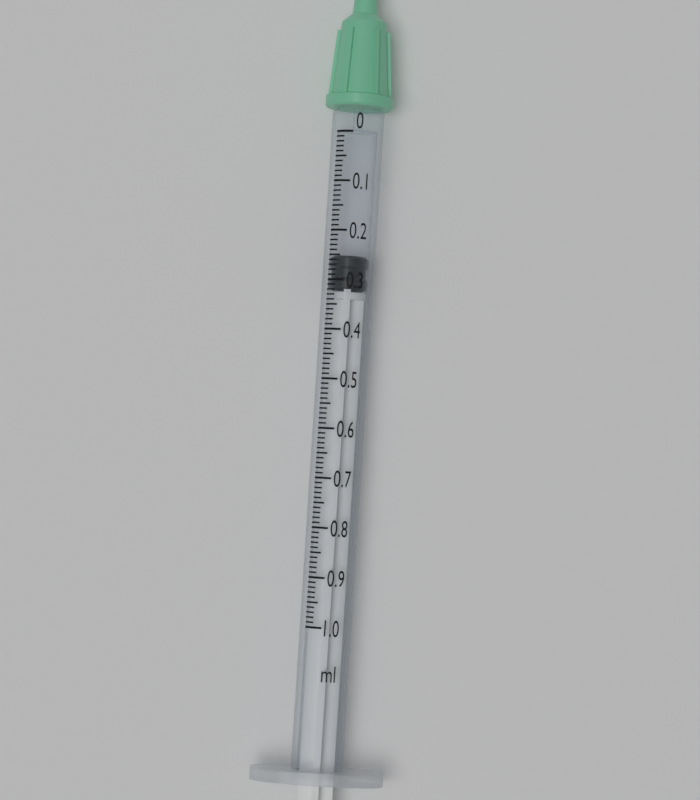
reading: 0.25 ml
